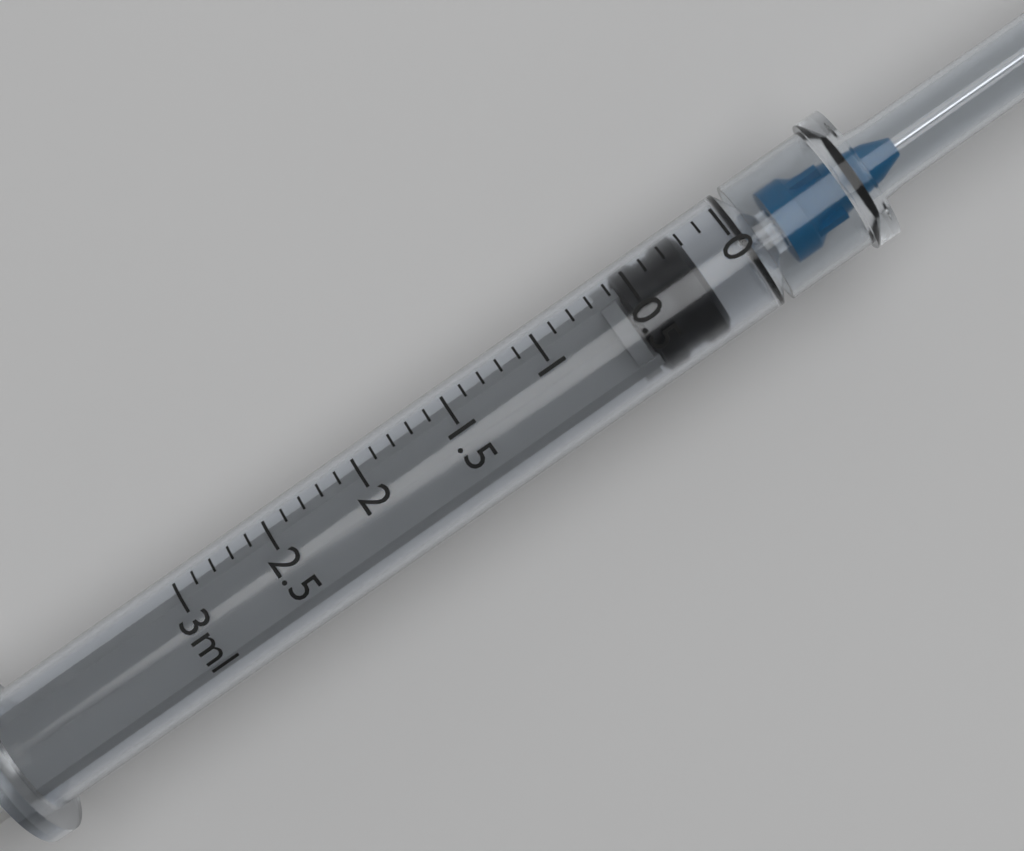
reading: 0.2 ml
